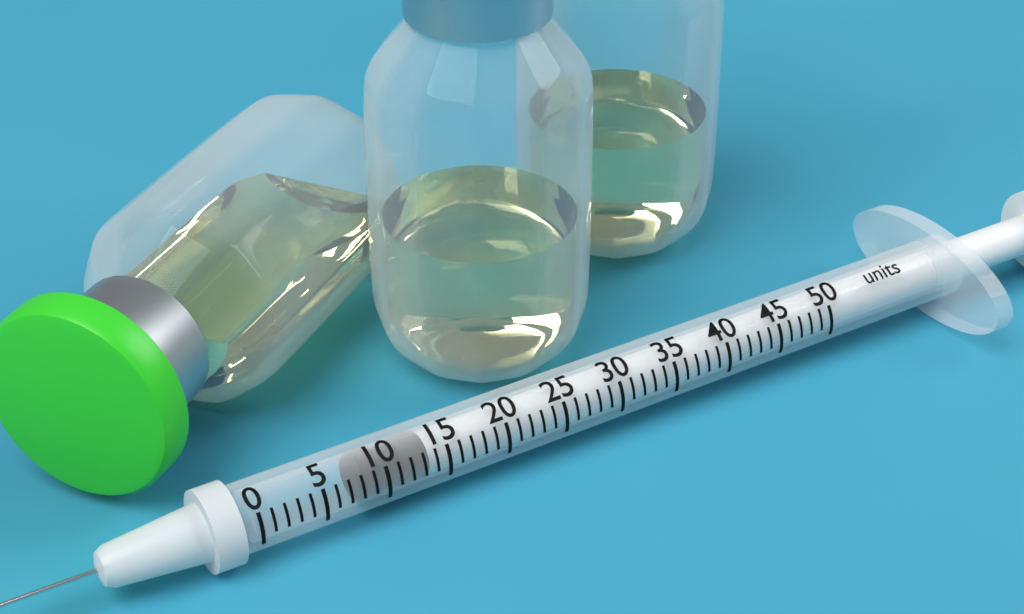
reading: 8 units
